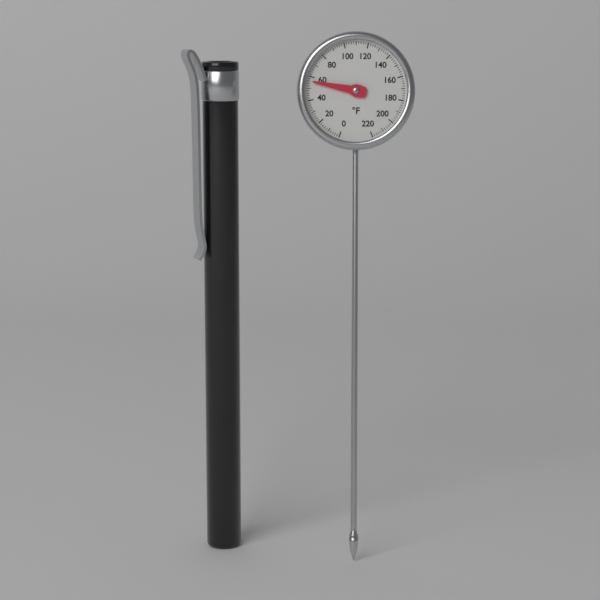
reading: 56 °F
